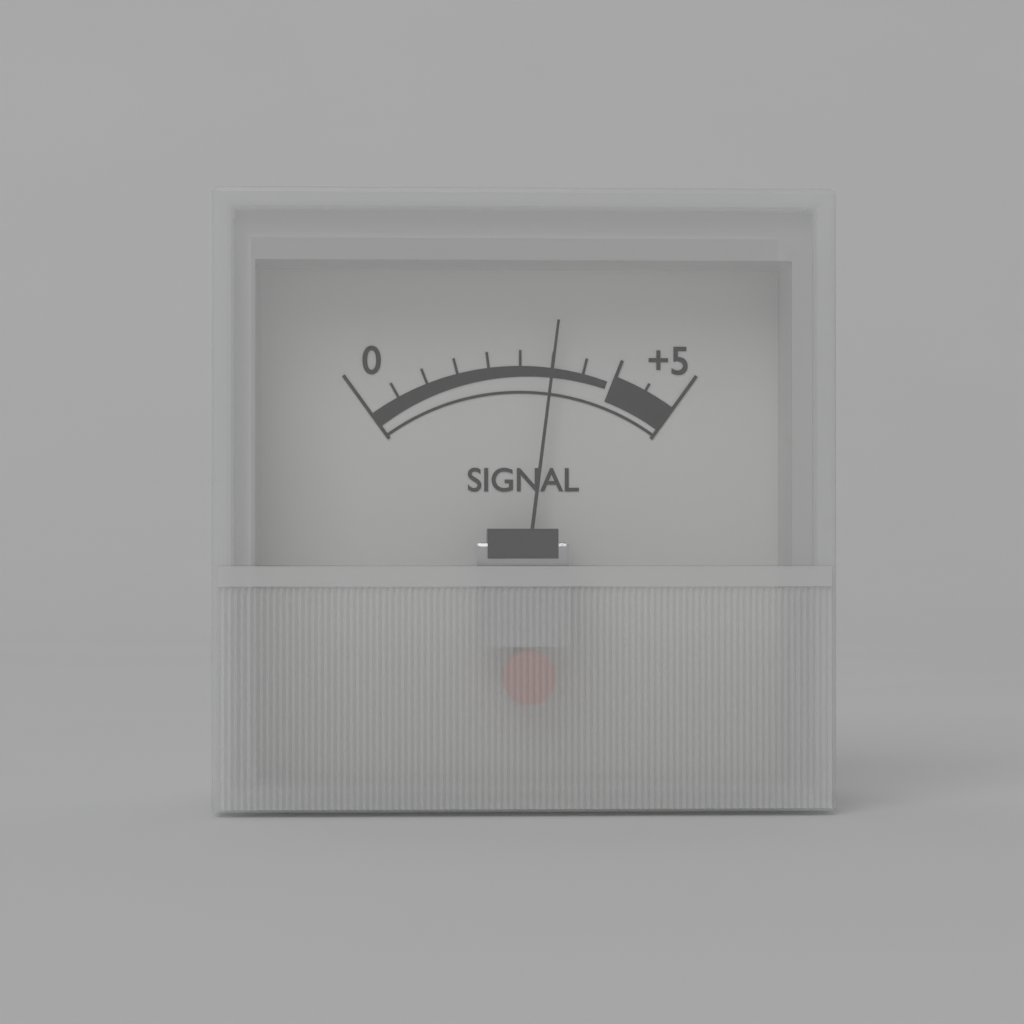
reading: 3.0 (no unit)
